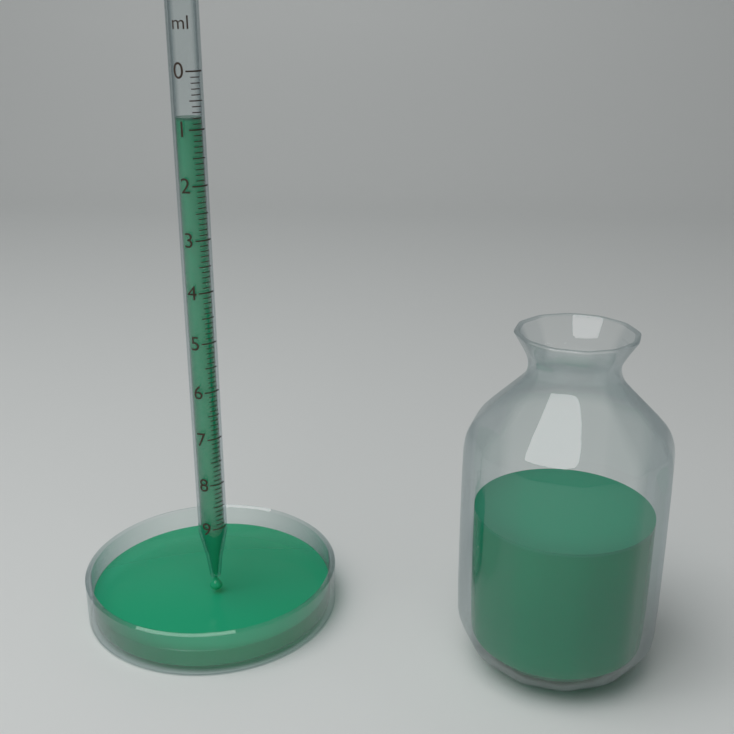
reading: 0.8 ml
